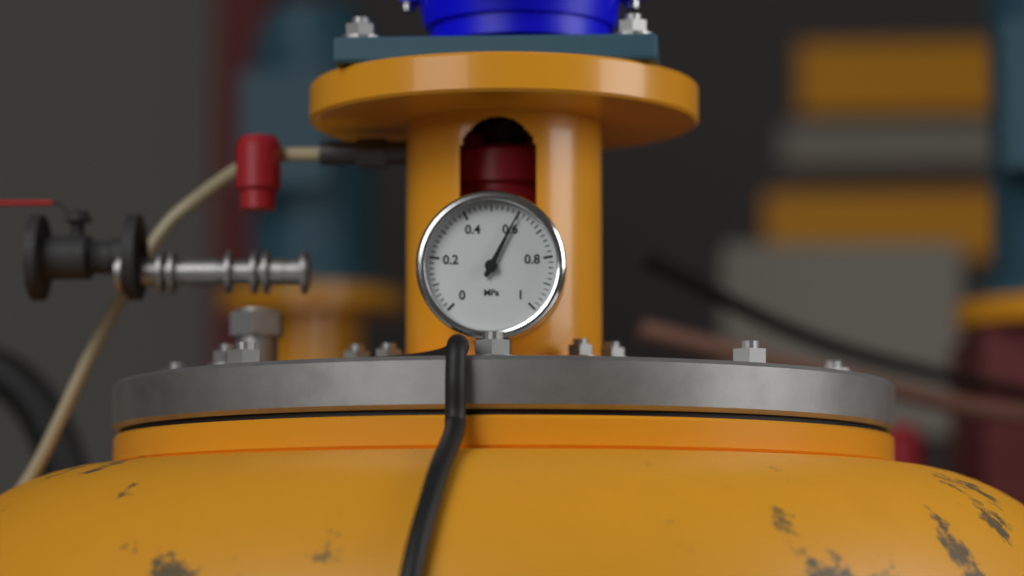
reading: 0.60 MPa
